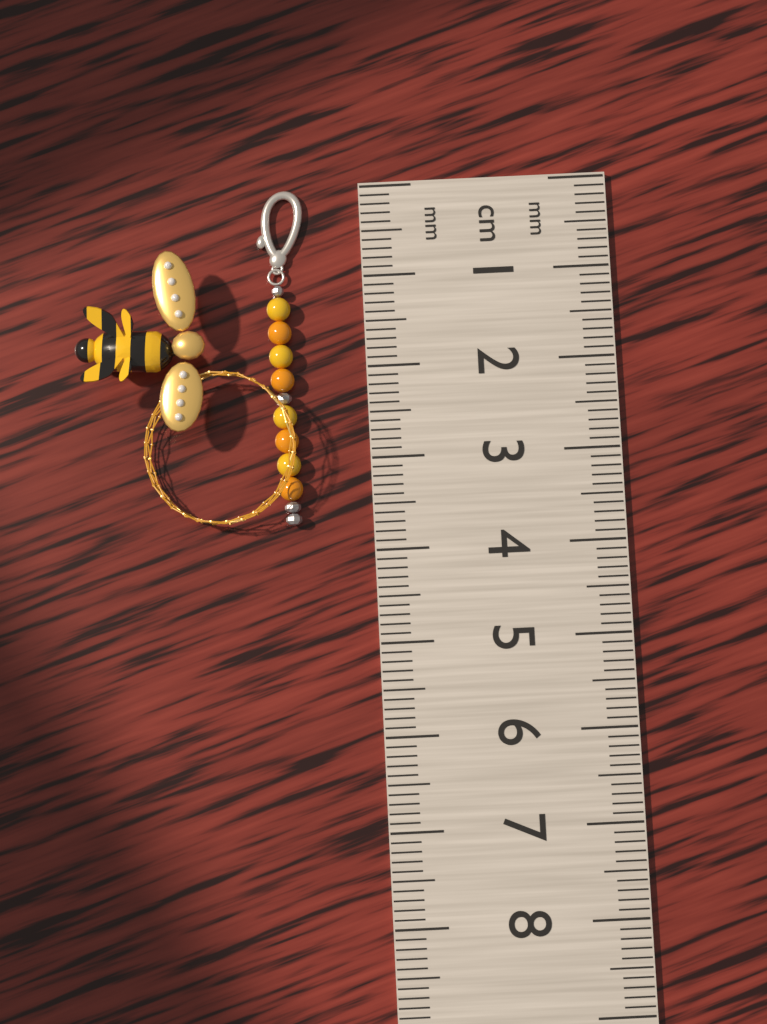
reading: 3.7 cm
